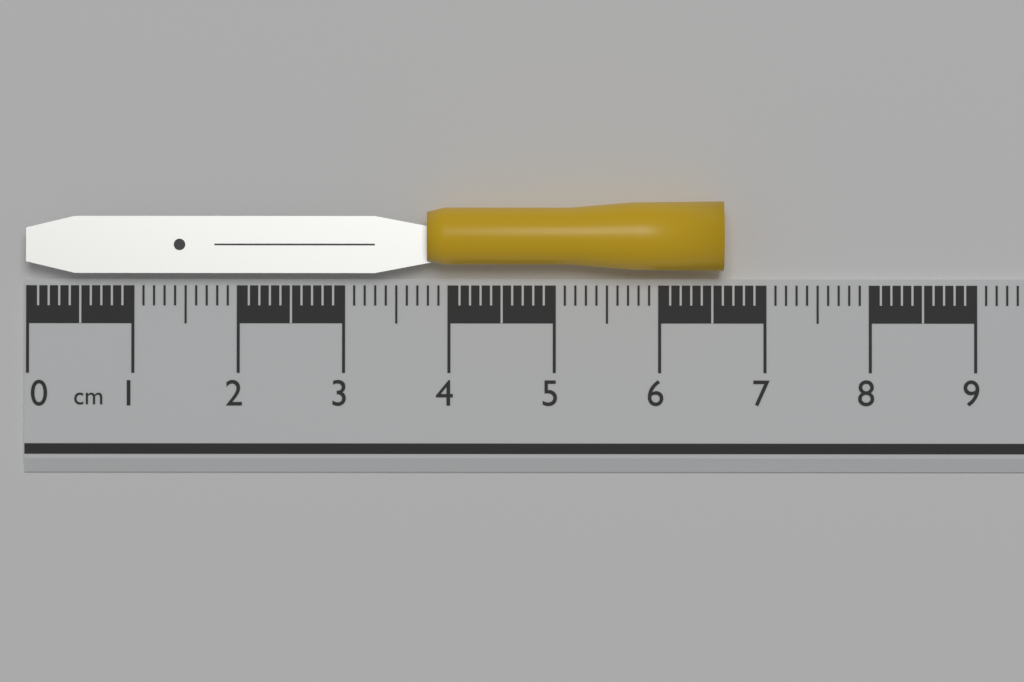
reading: 6.6 cm
